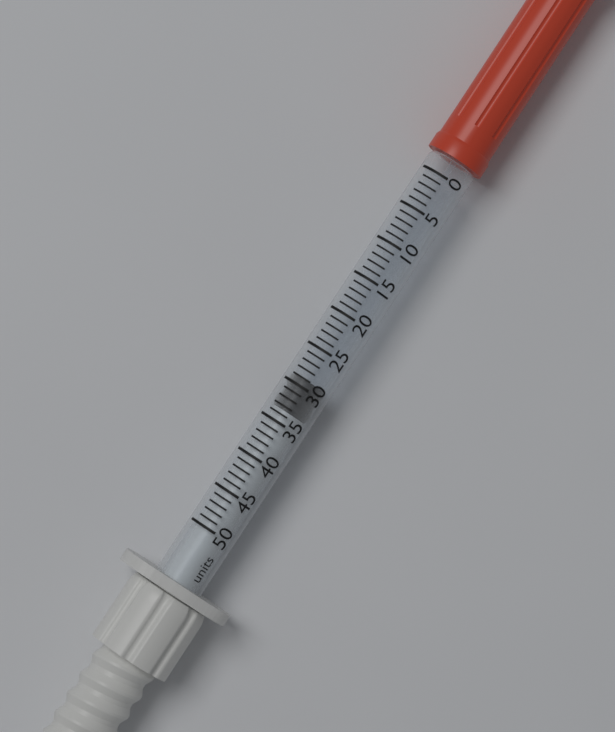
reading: 29 units
